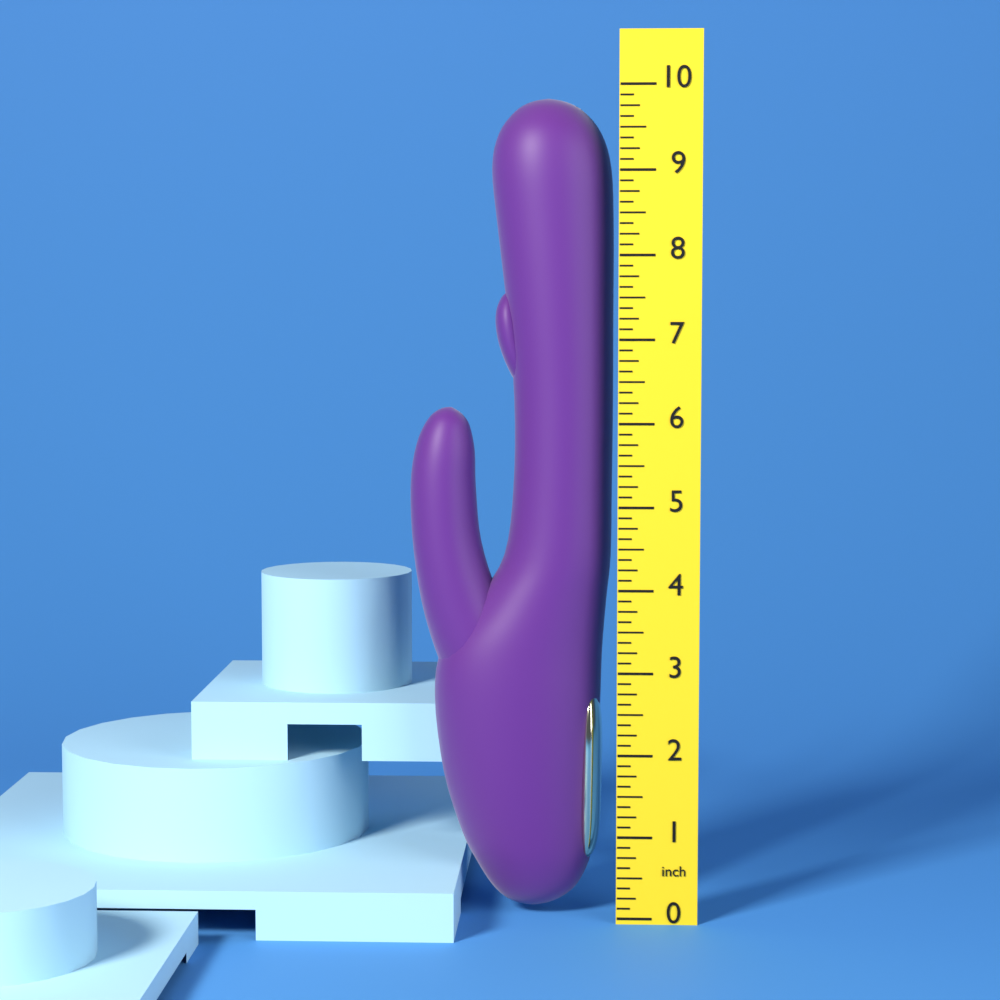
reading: 9.875 inch
